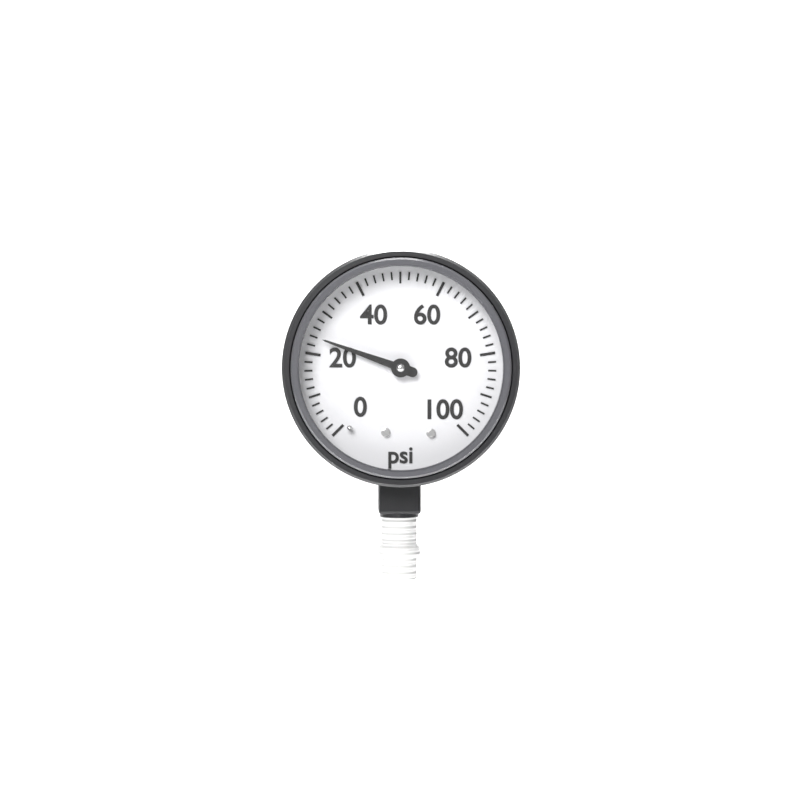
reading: 24 psi
